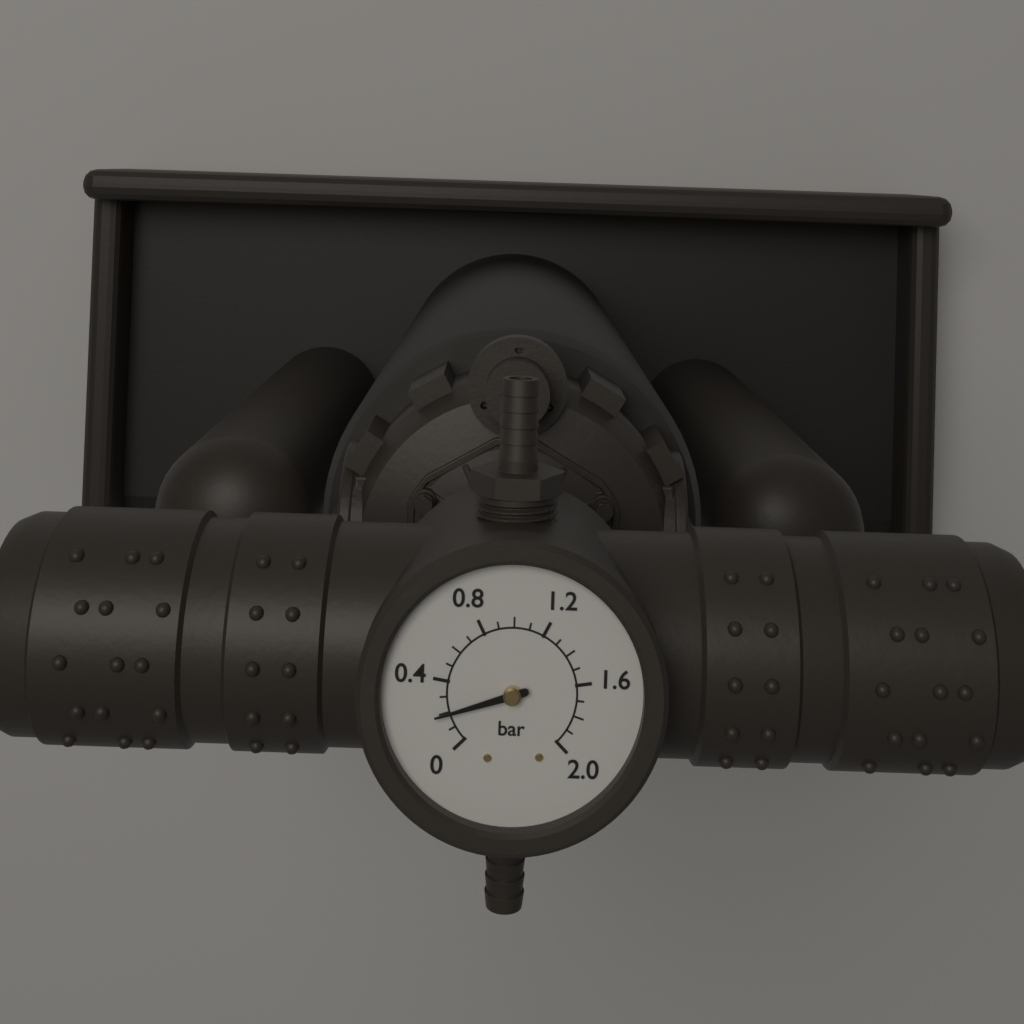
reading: 0.2 bar
